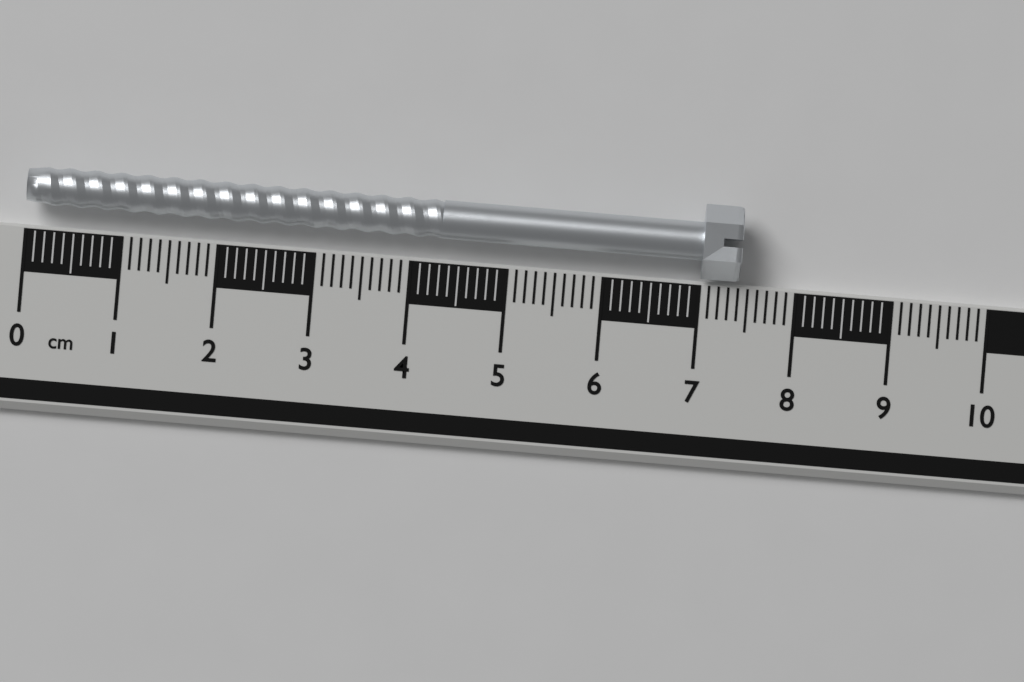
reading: 7.4 cm
